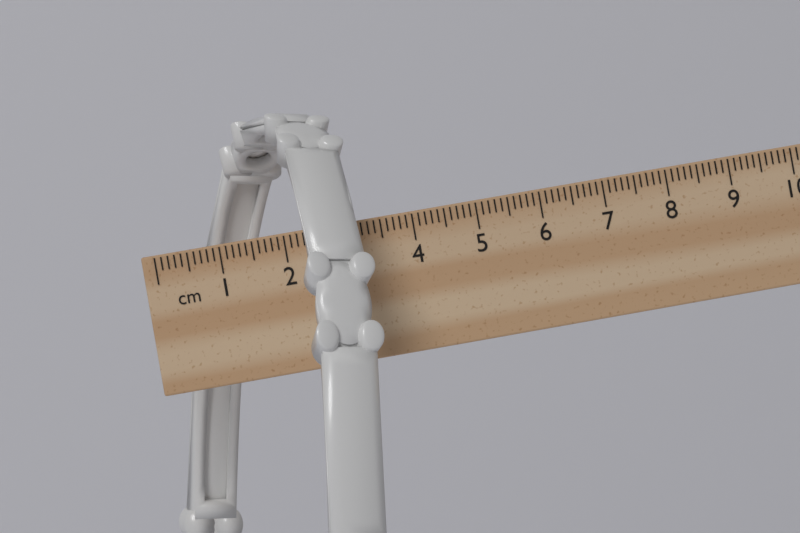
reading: 3.2 cm
